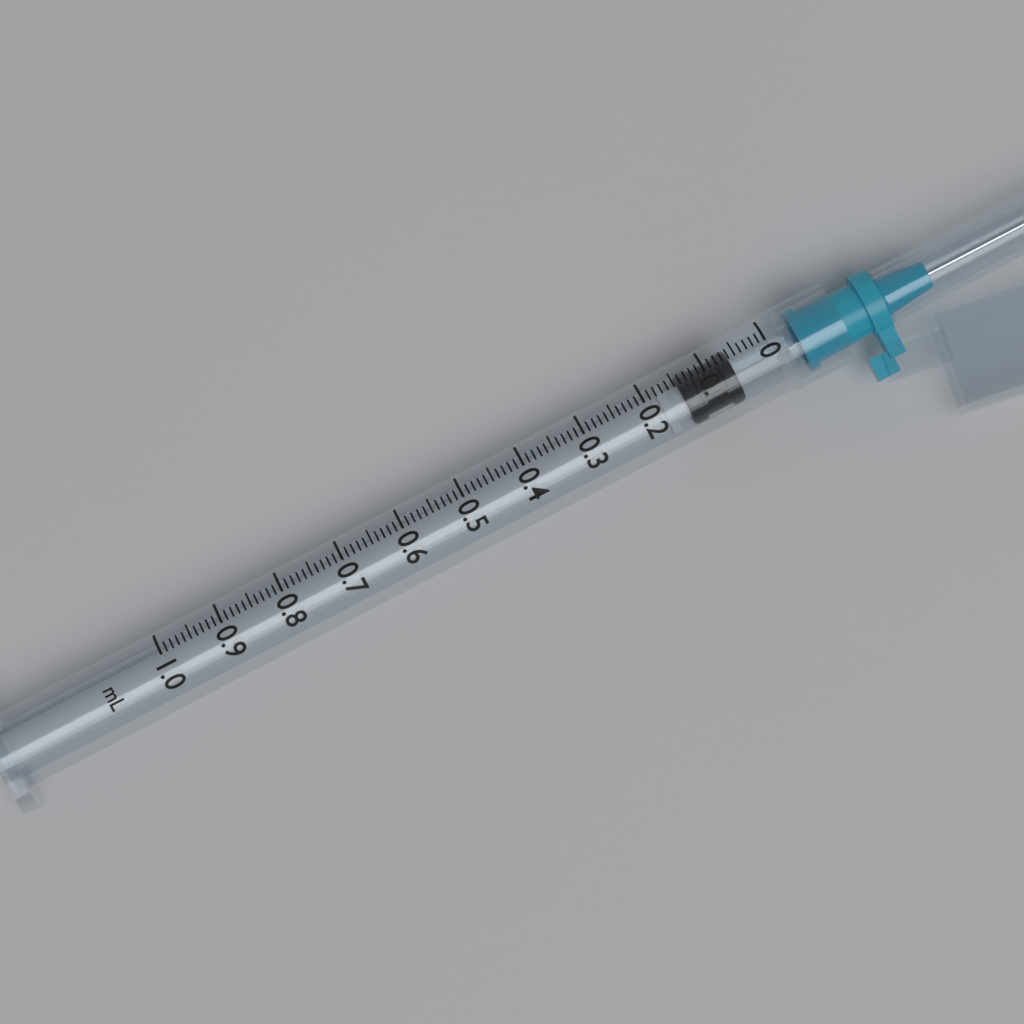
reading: 0.06 ml
